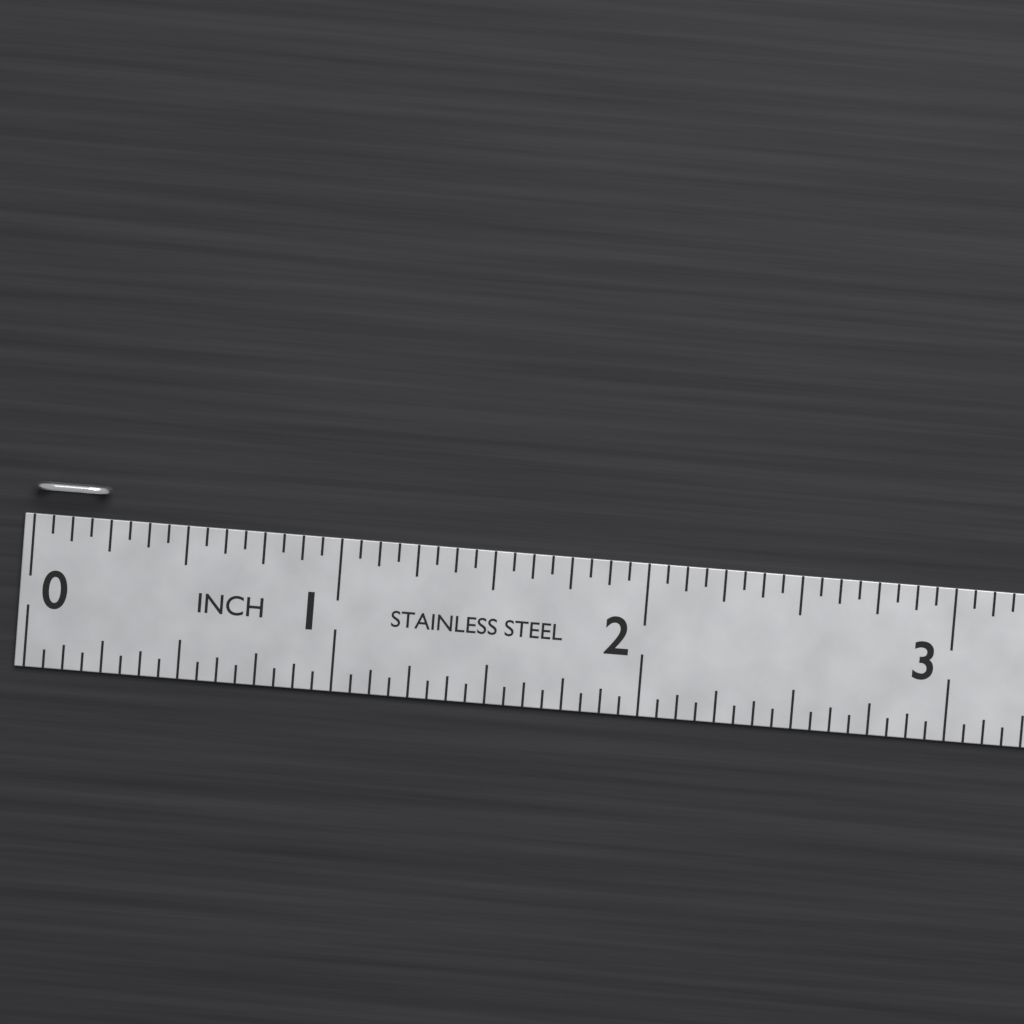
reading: 0.2500 in
